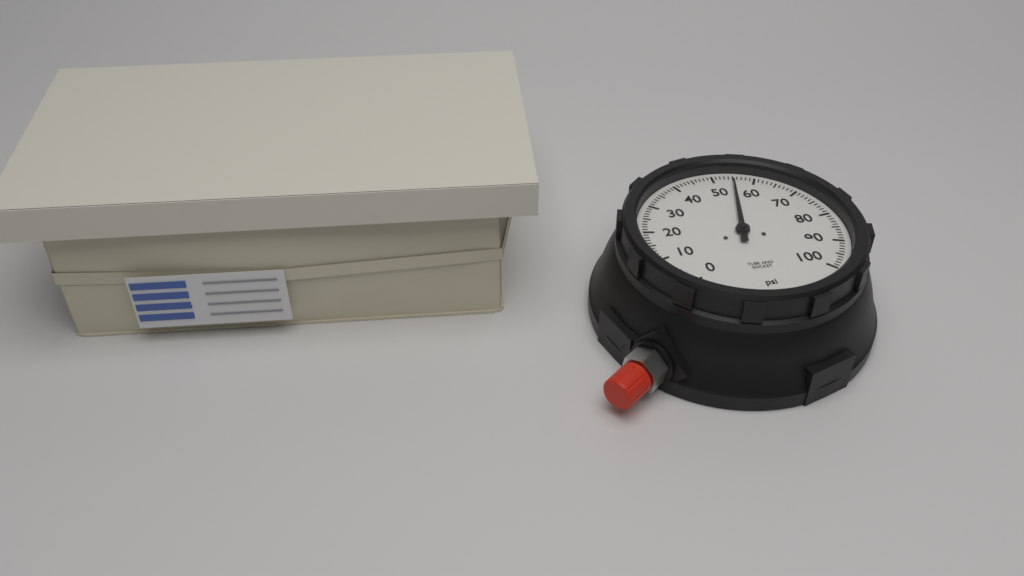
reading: 55 psi
